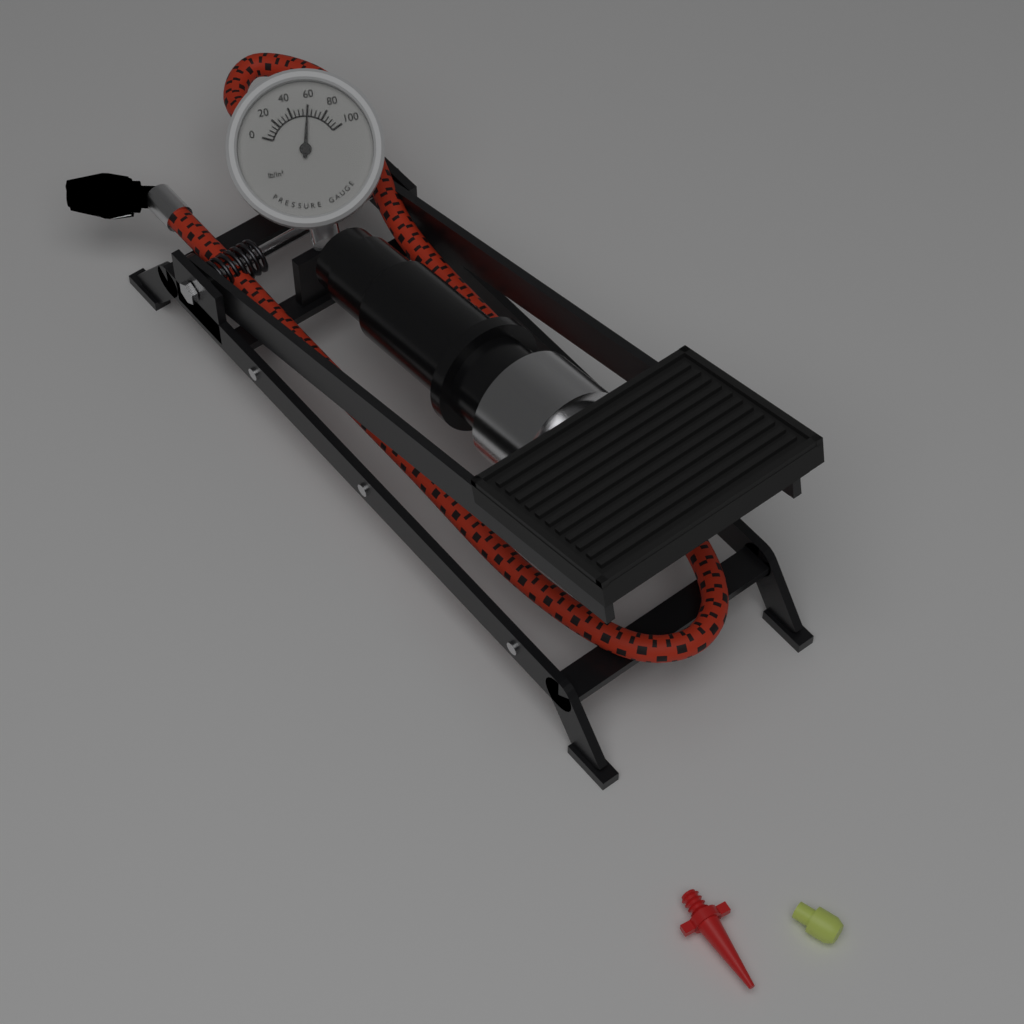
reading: 60 lb/in²
